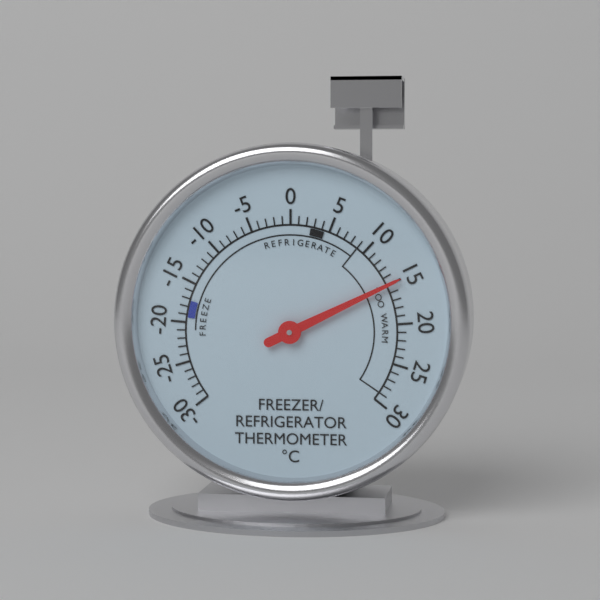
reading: 15 °C
